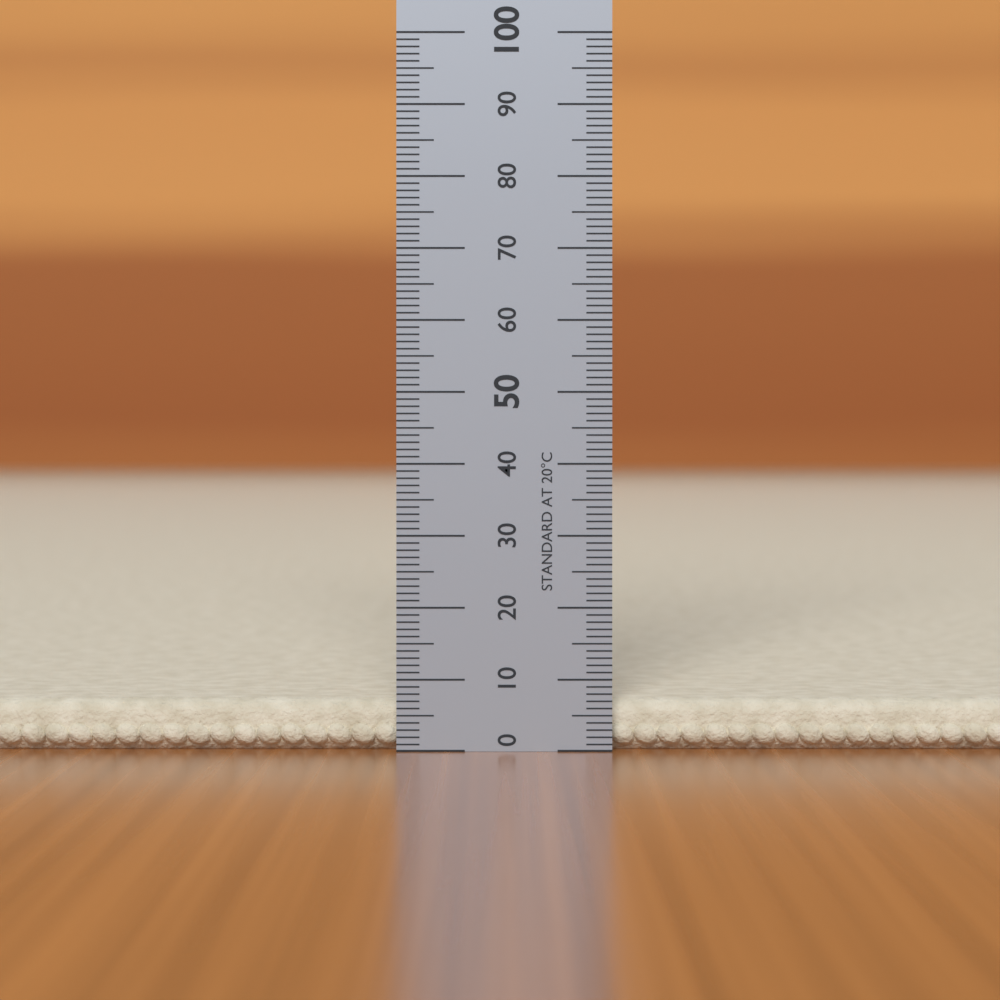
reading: 7 (no unit)
